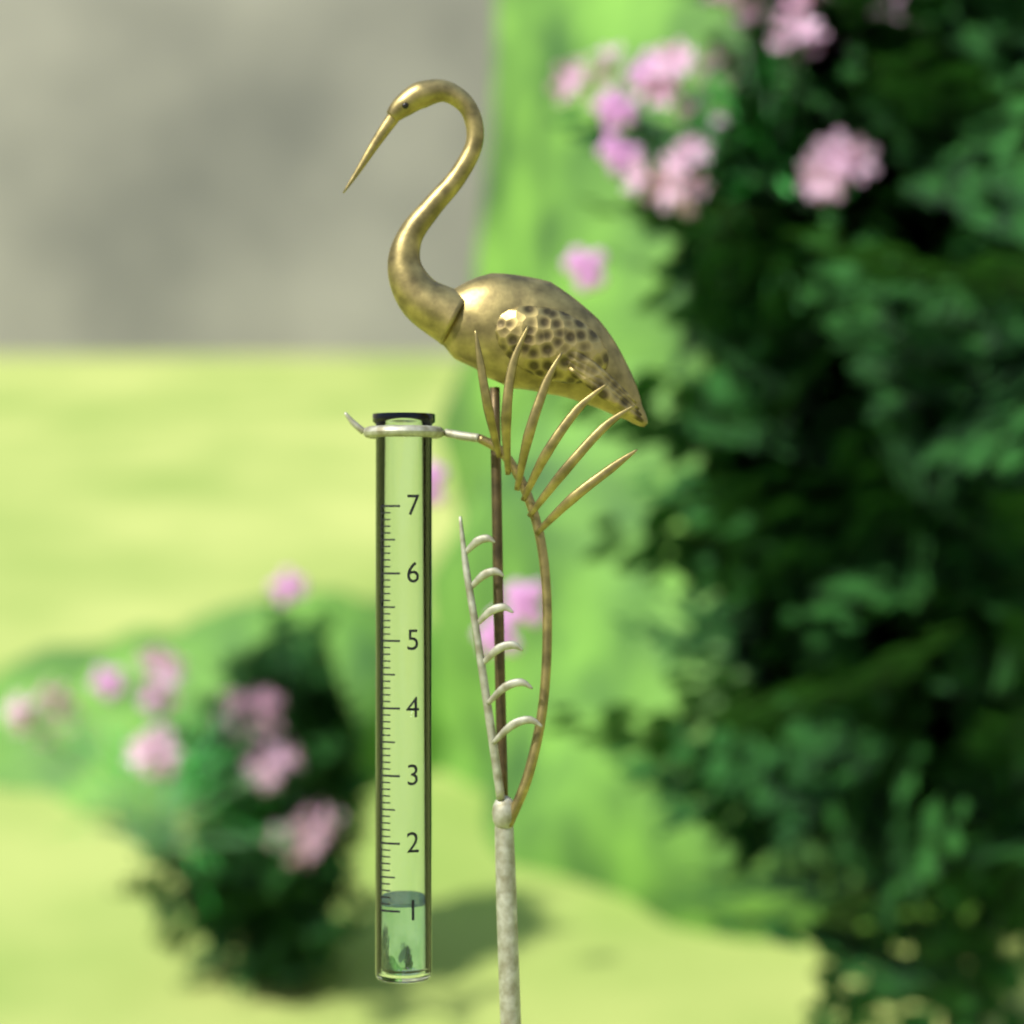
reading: 1.1 (no unit)
